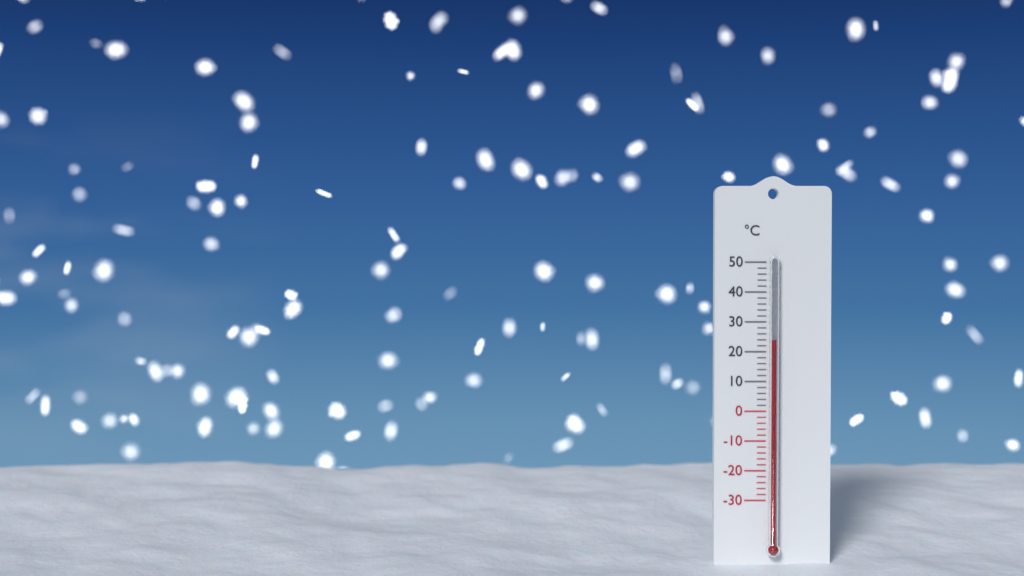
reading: 24 °C
